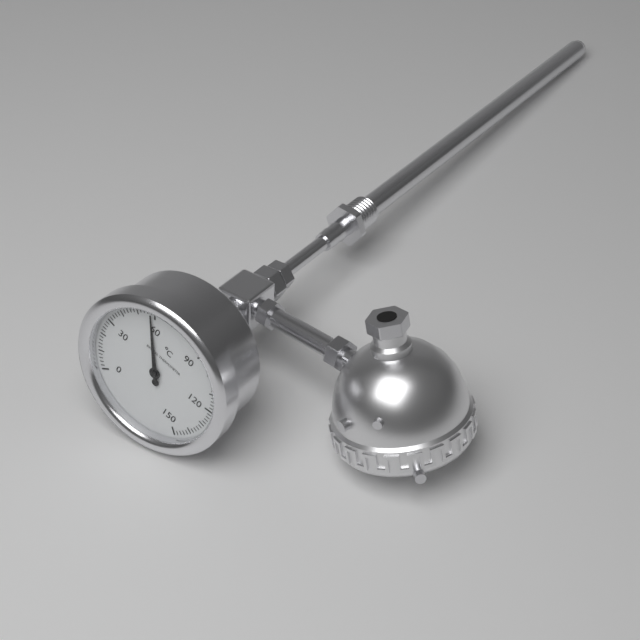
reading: 58 °C
